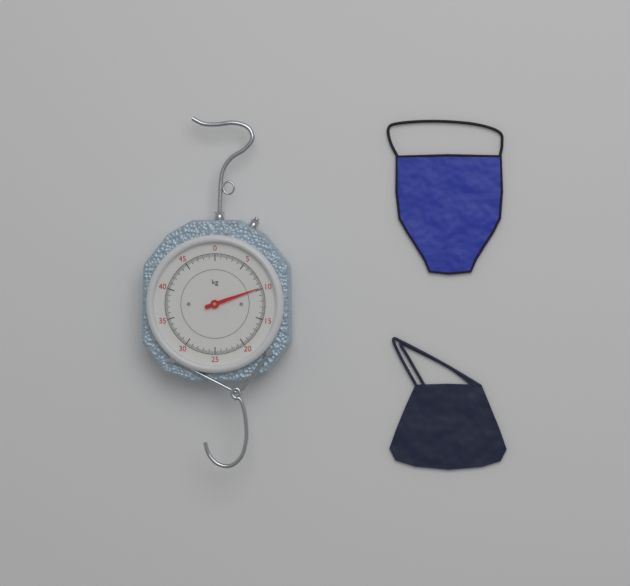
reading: 9.8 kg
